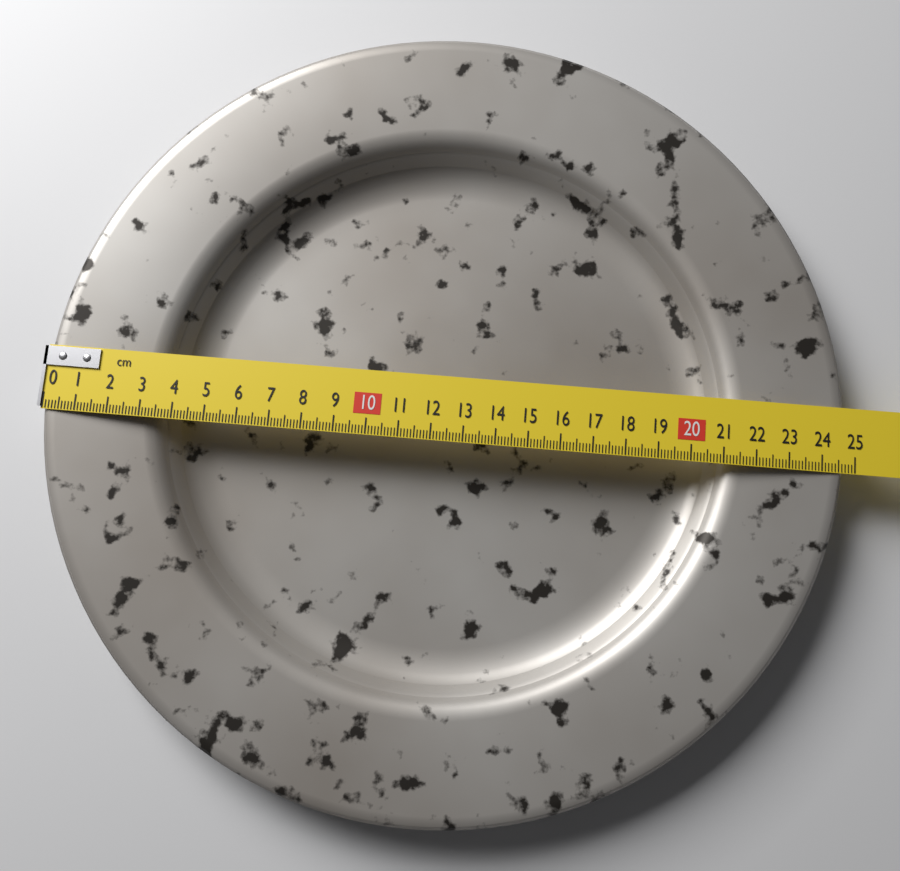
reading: 24.7 cm
